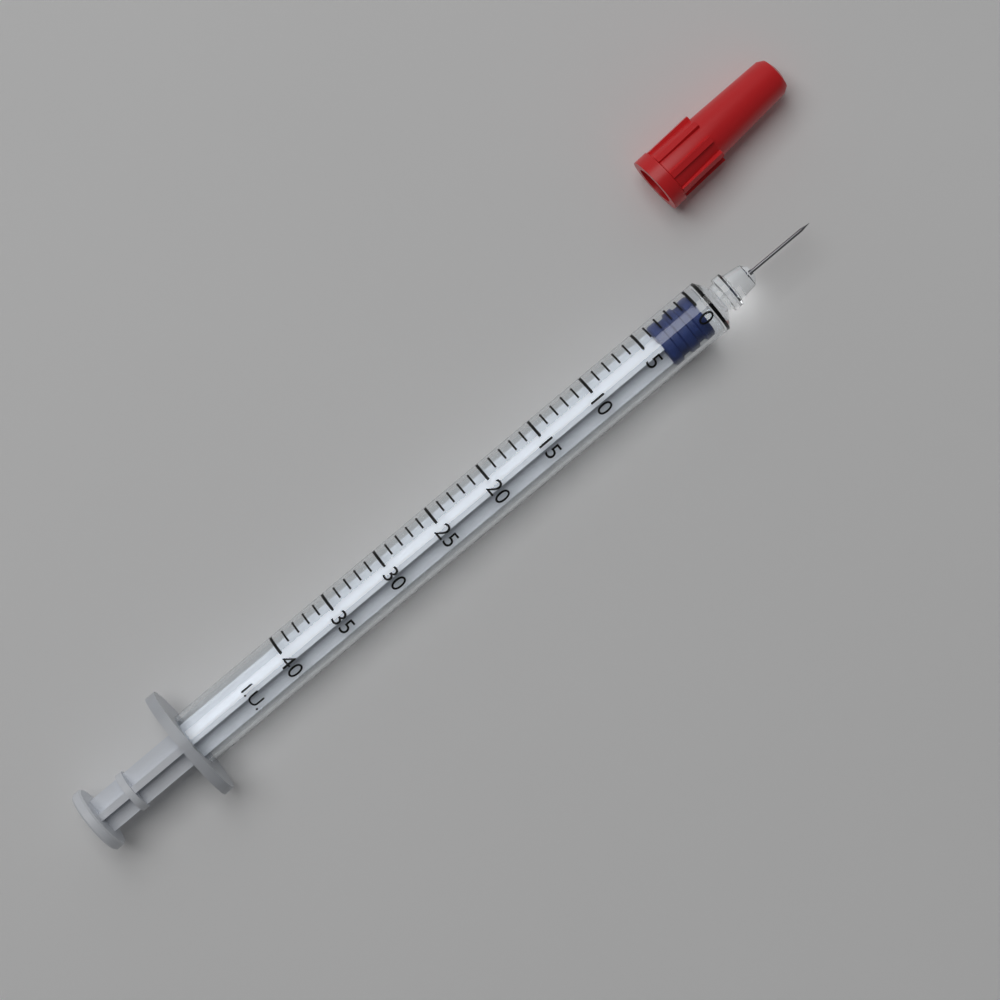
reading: 0 I.U.
